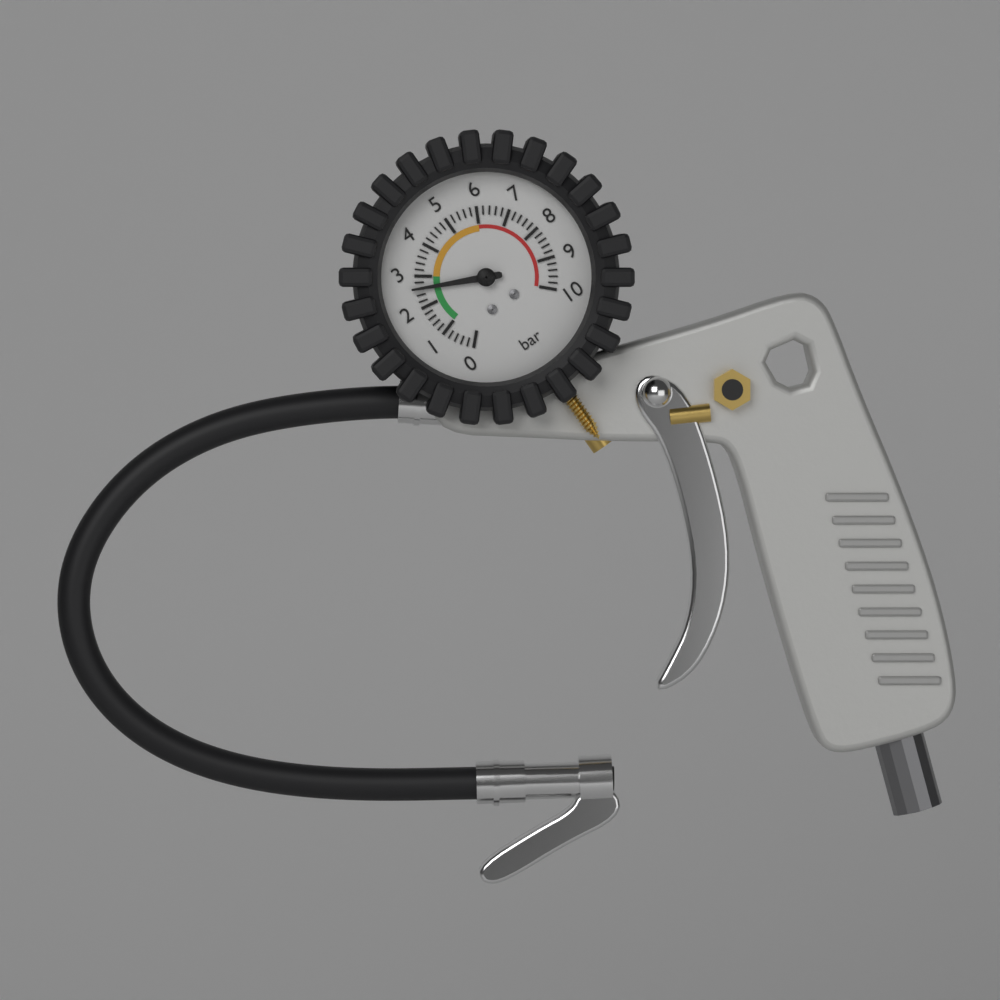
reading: 2.6 bar
